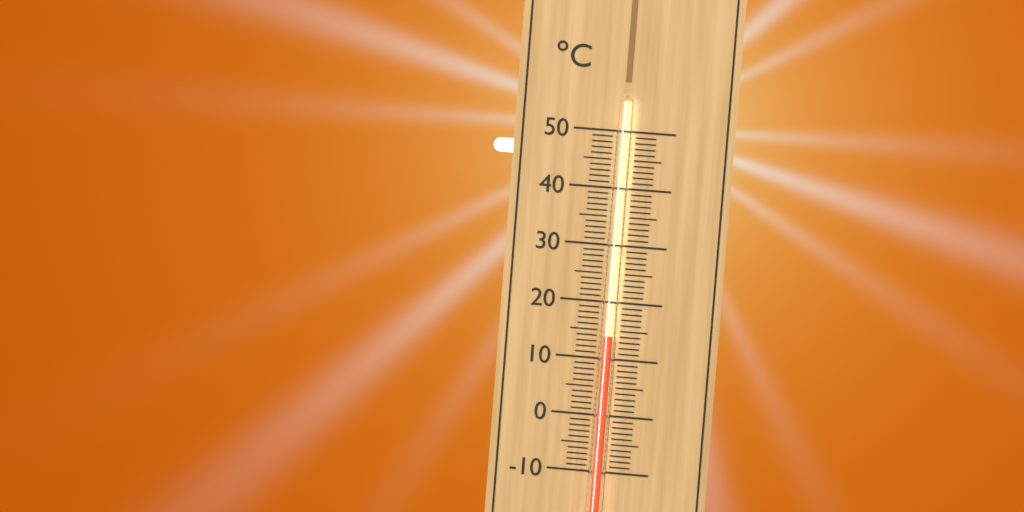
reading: 14 °C
